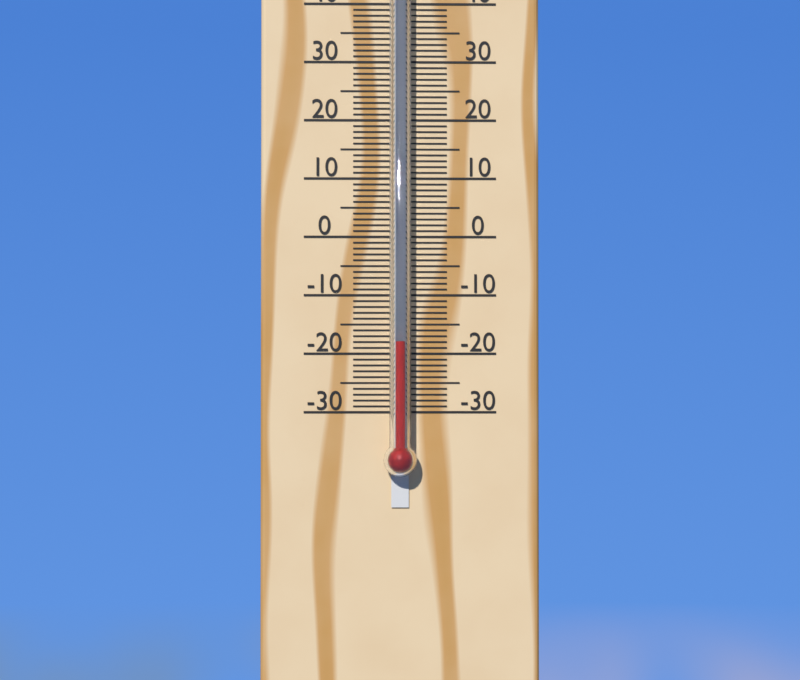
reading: -18 °C
